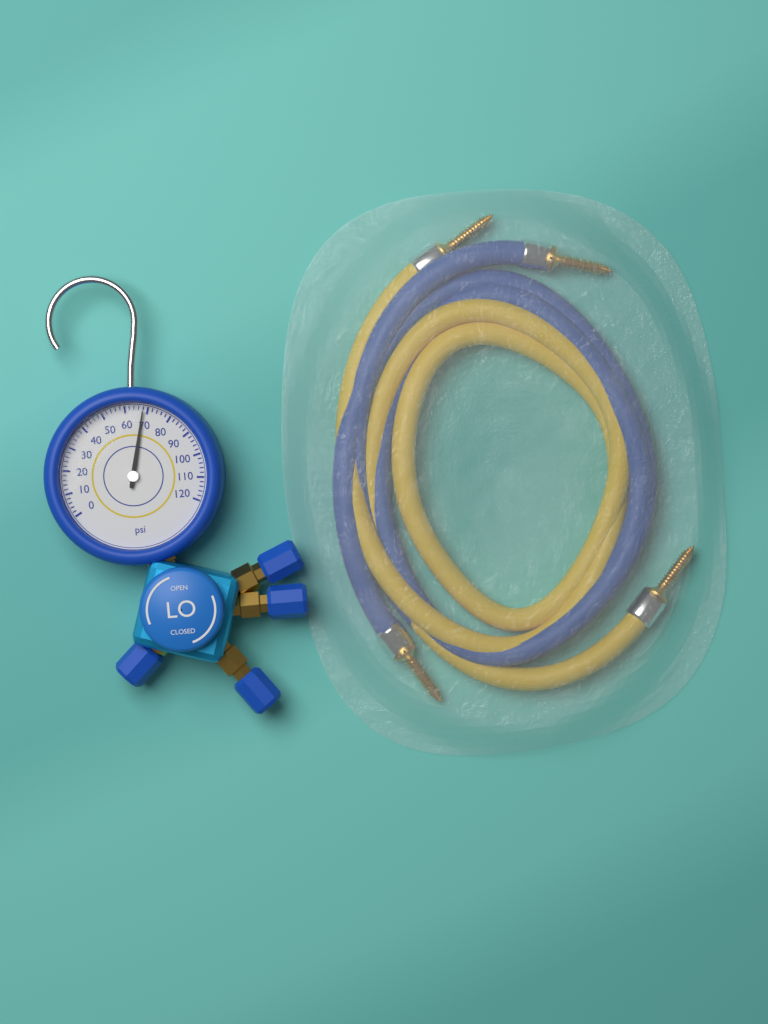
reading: 68 psi
